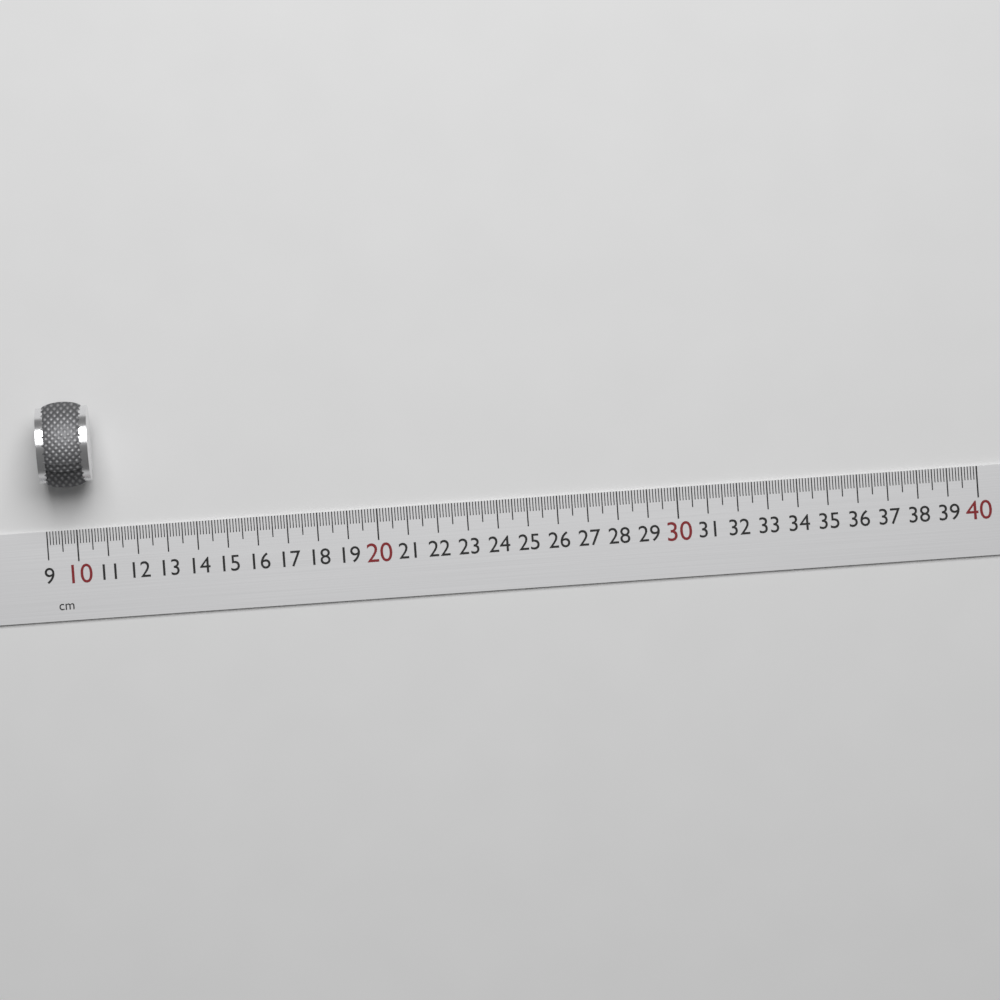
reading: 10.7 cm
